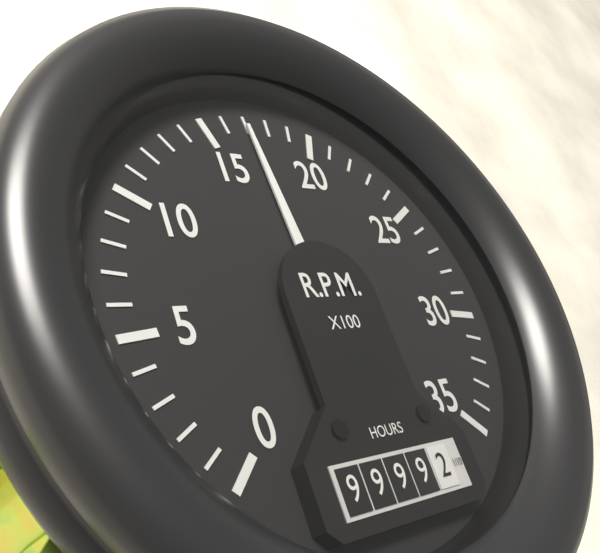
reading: 1700 RPM
